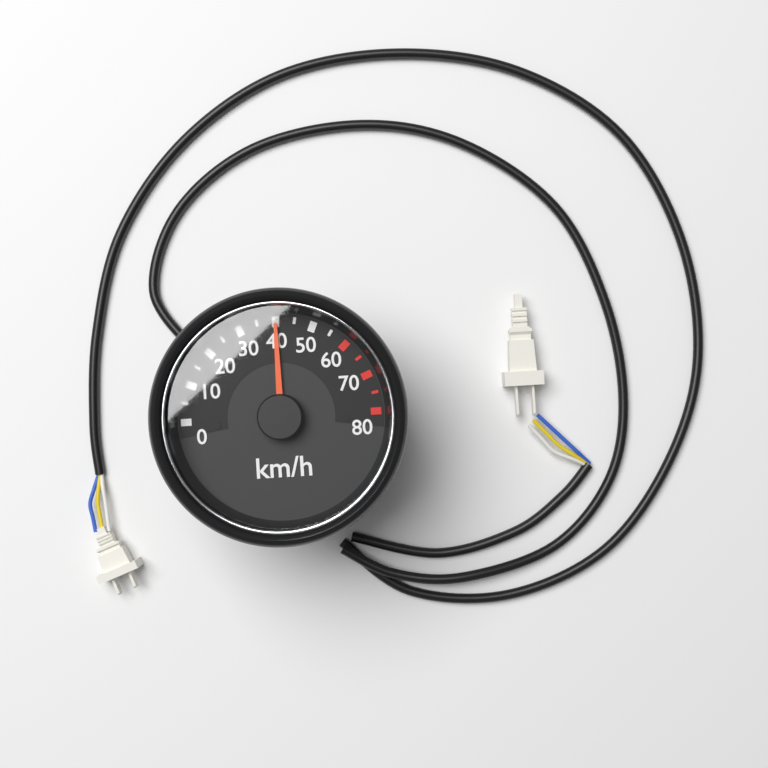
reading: 40 km/h
